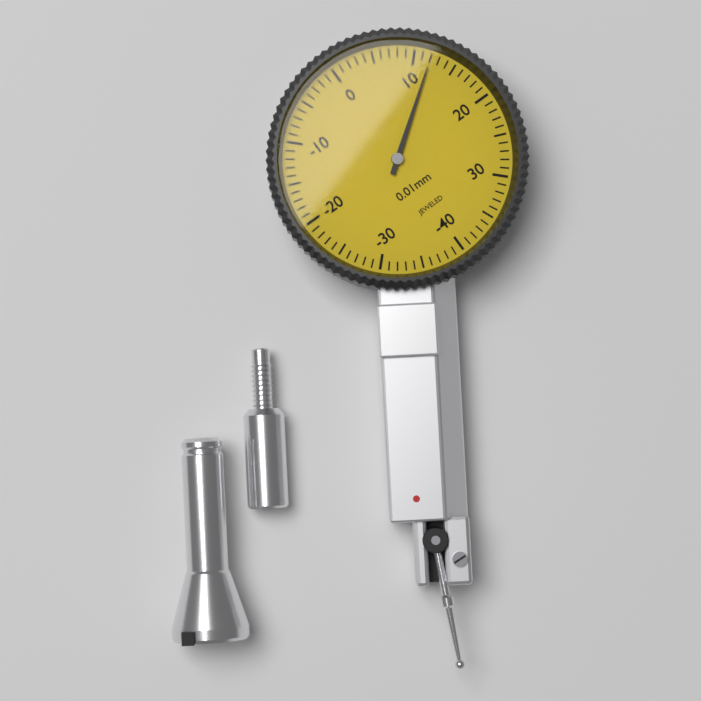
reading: 12 0.01mm
